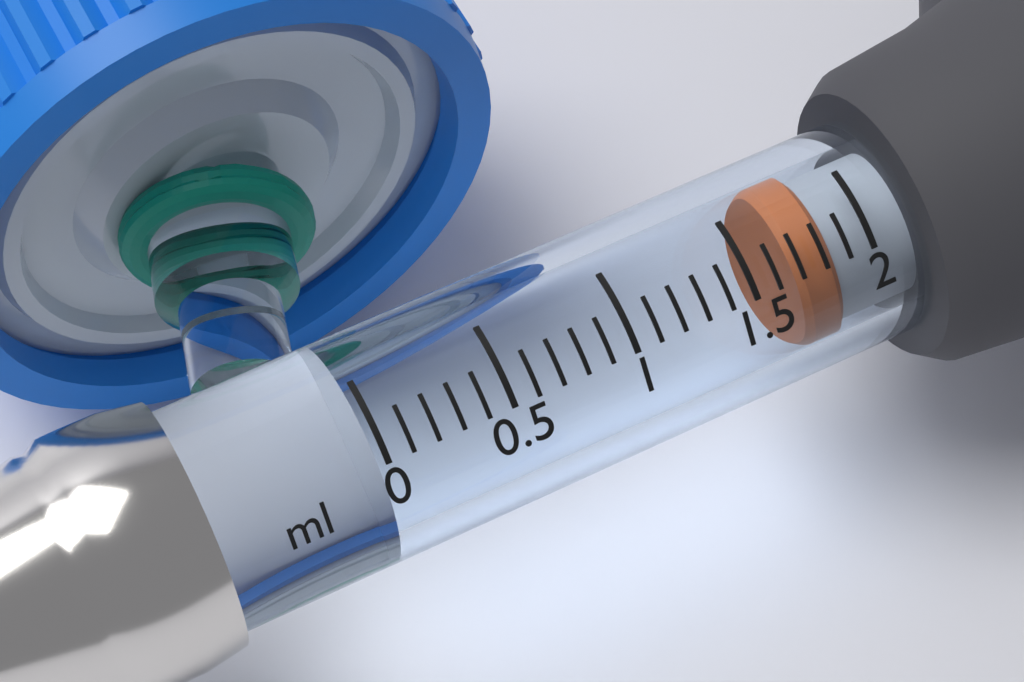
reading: 1.7 ml
